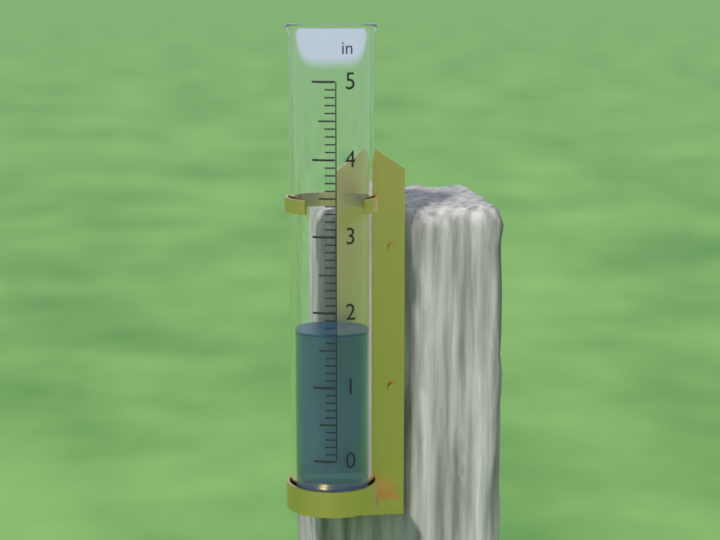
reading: 1.7 in
